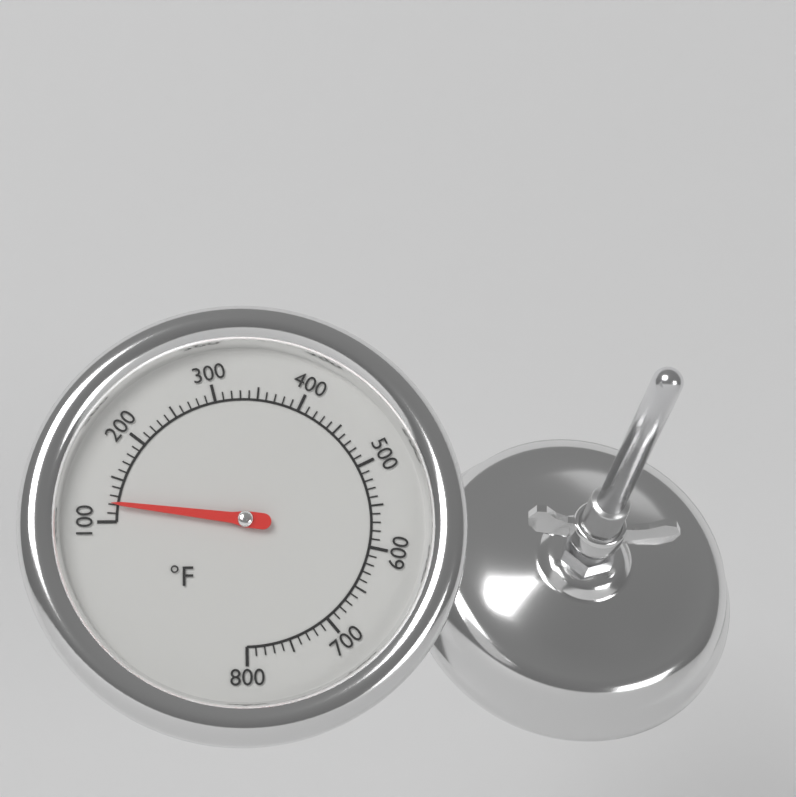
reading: 120 °F
